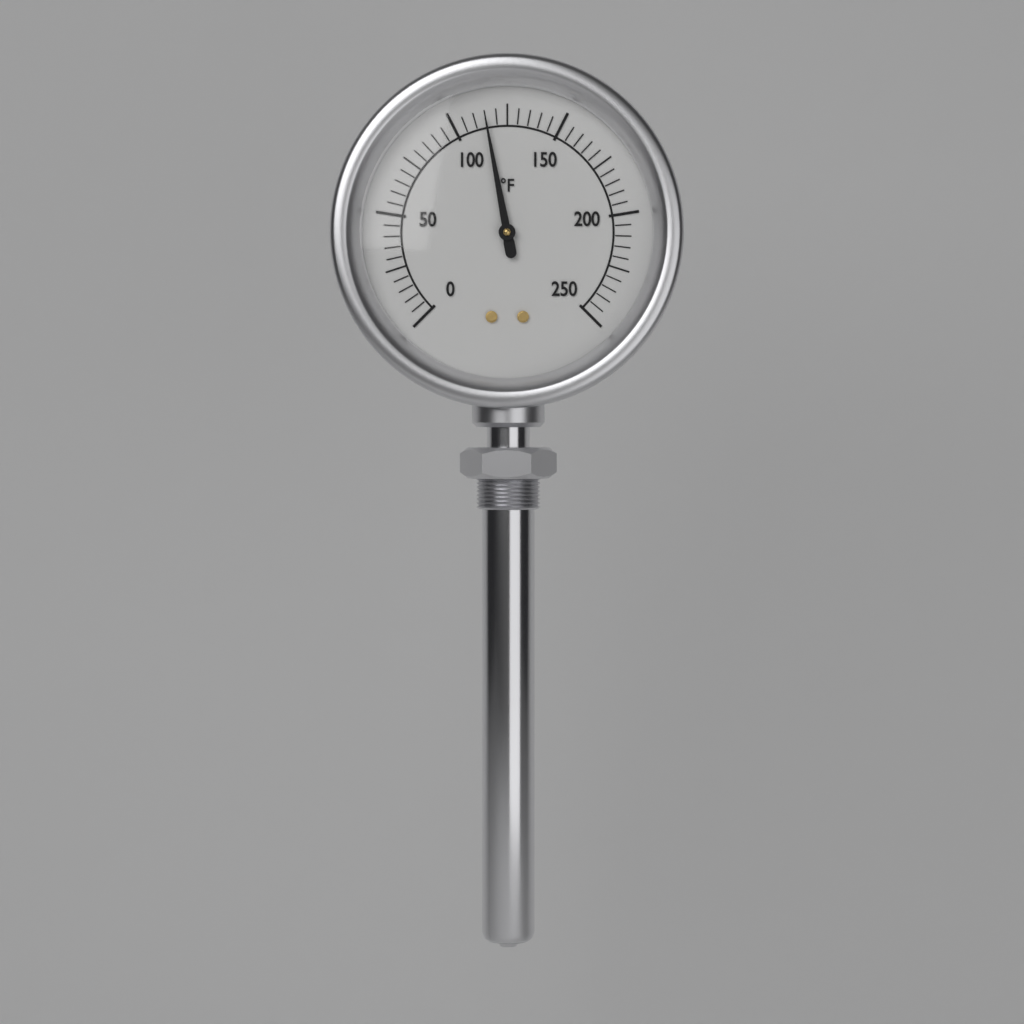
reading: 115 °F
